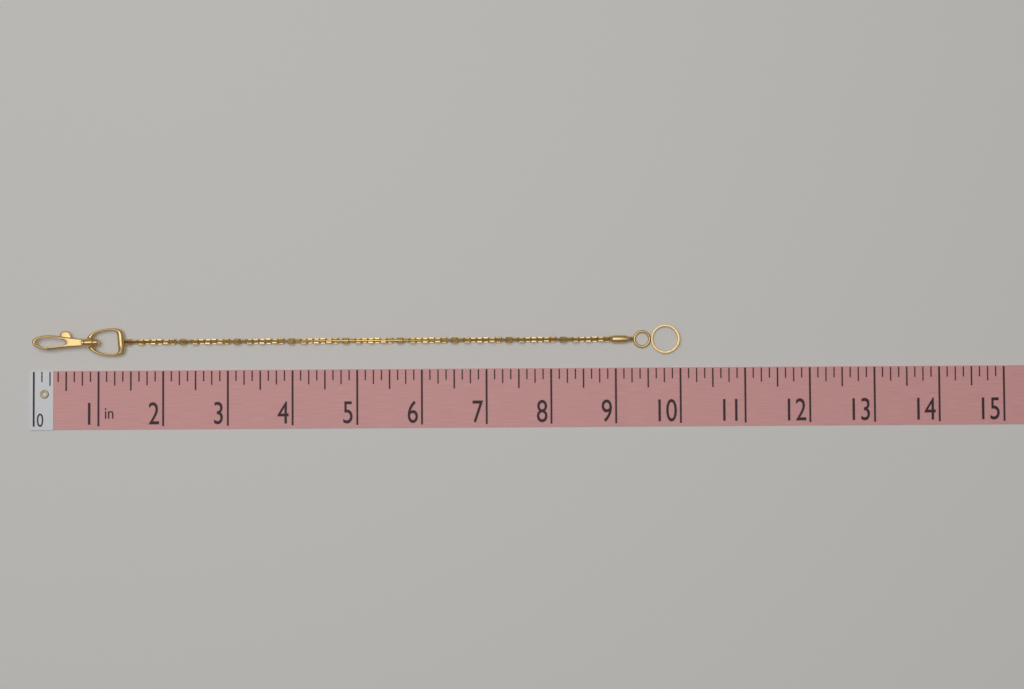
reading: 10.000 in
